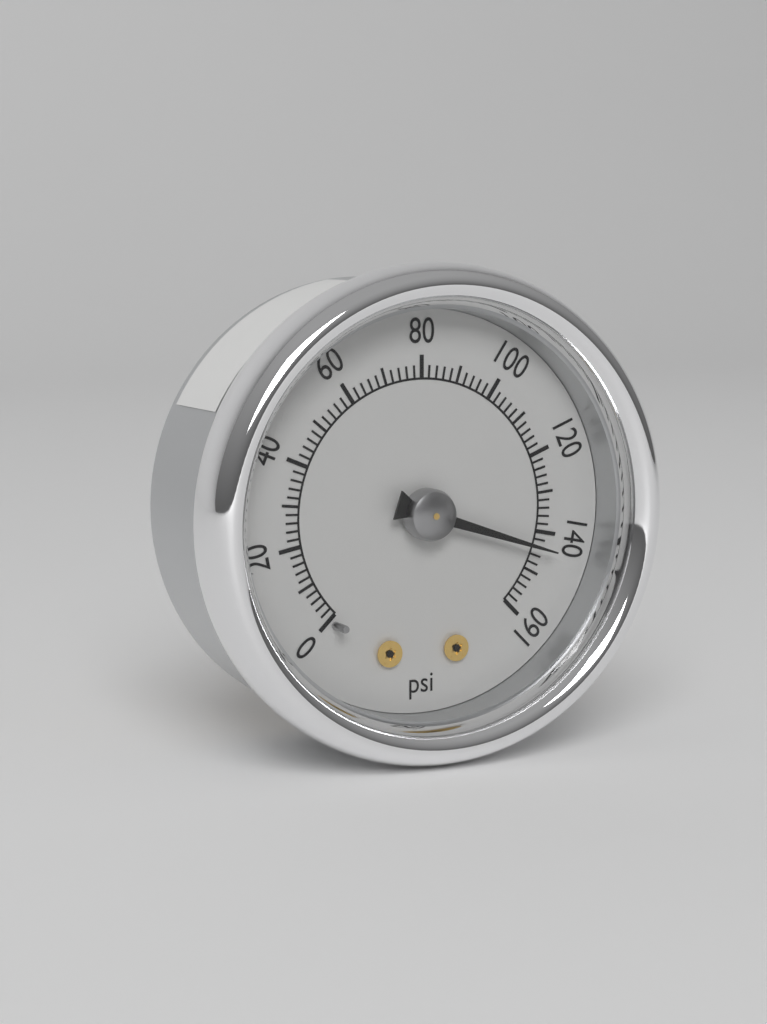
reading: 144 psi
